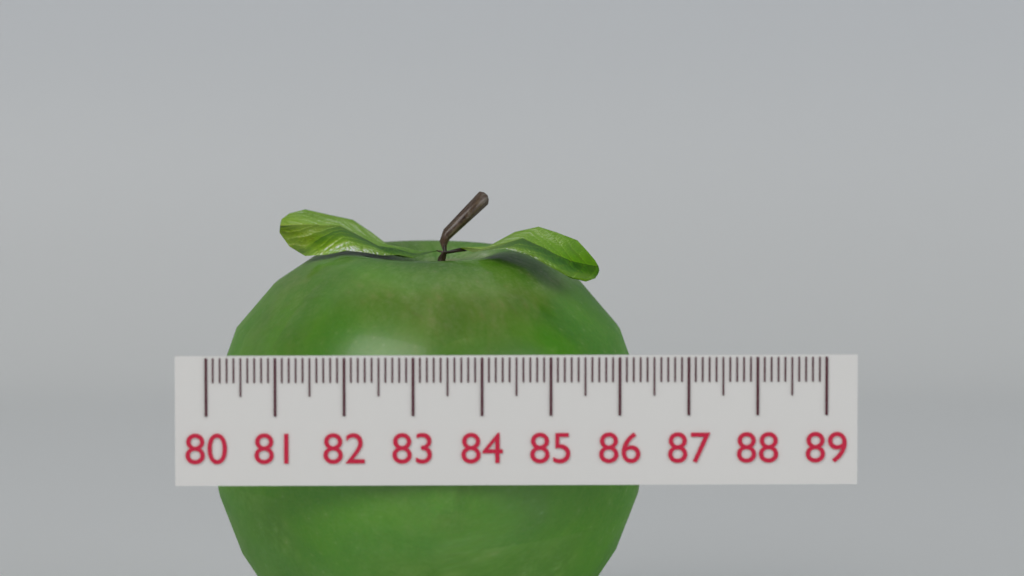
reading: 86.5 (no unit)
